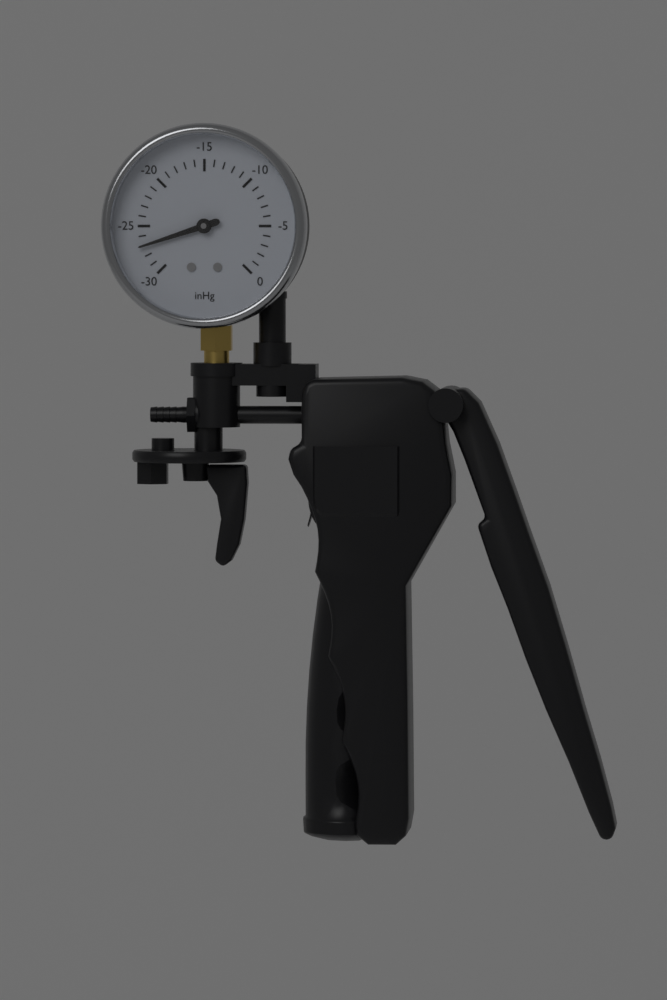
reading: -27 inHg
